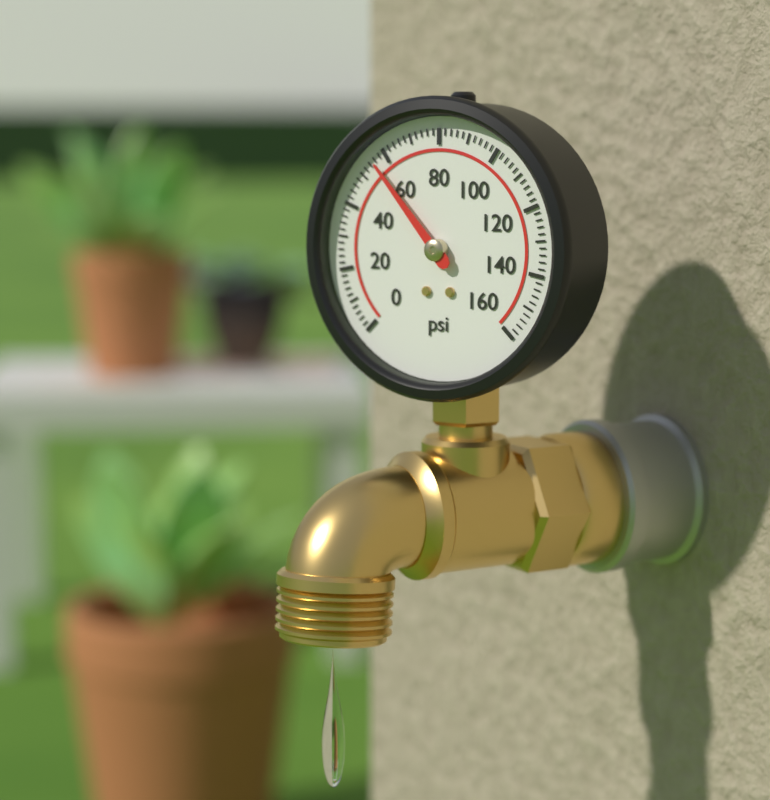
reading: 56 psi
